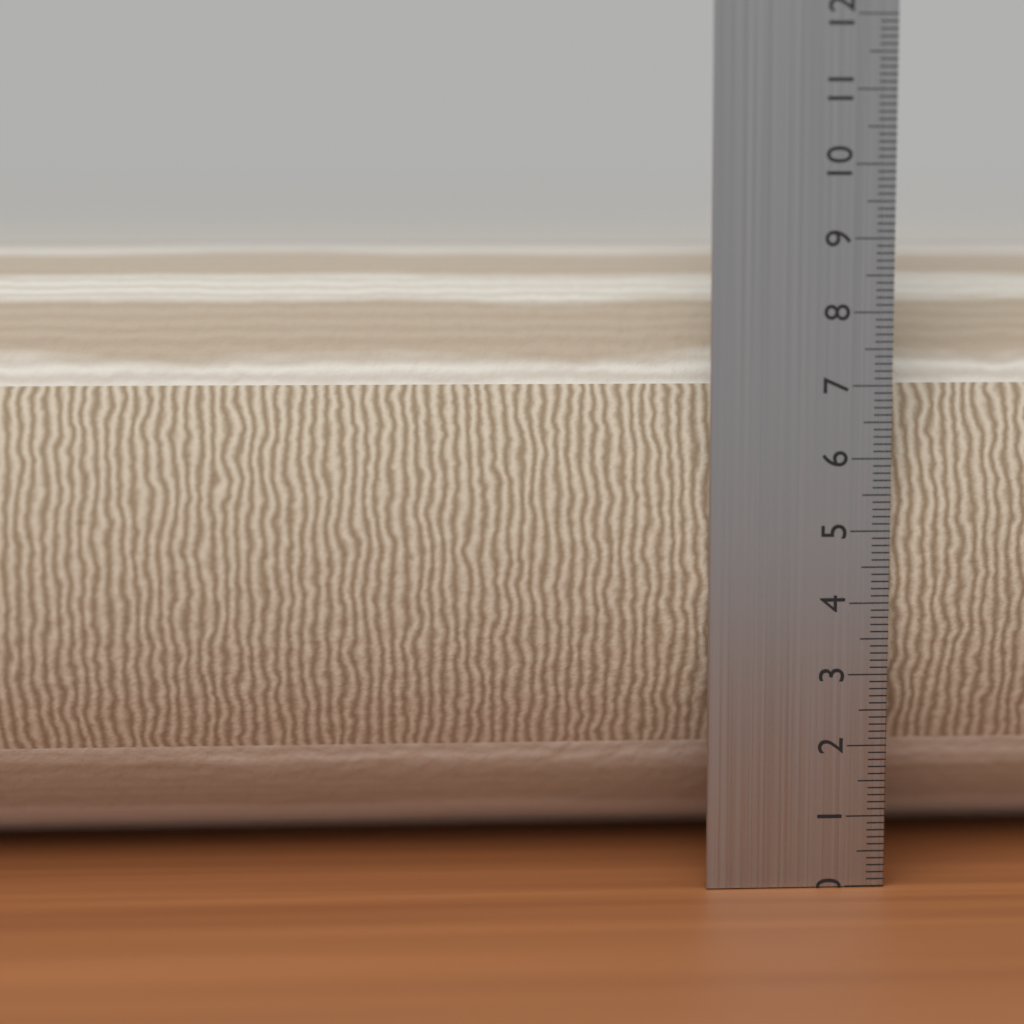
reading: 8.9 cm
